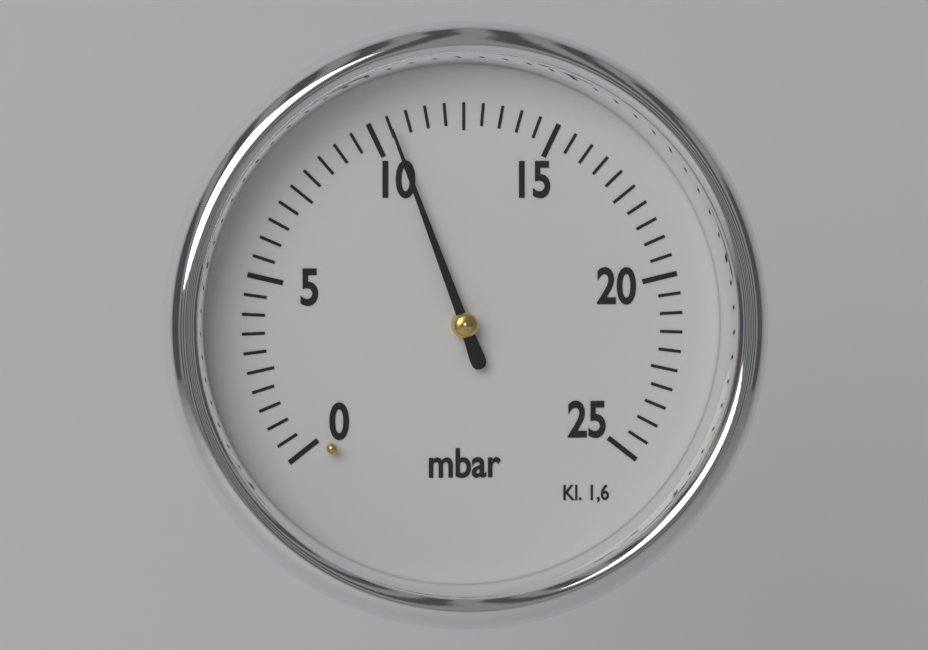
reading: 10.5 mbar
